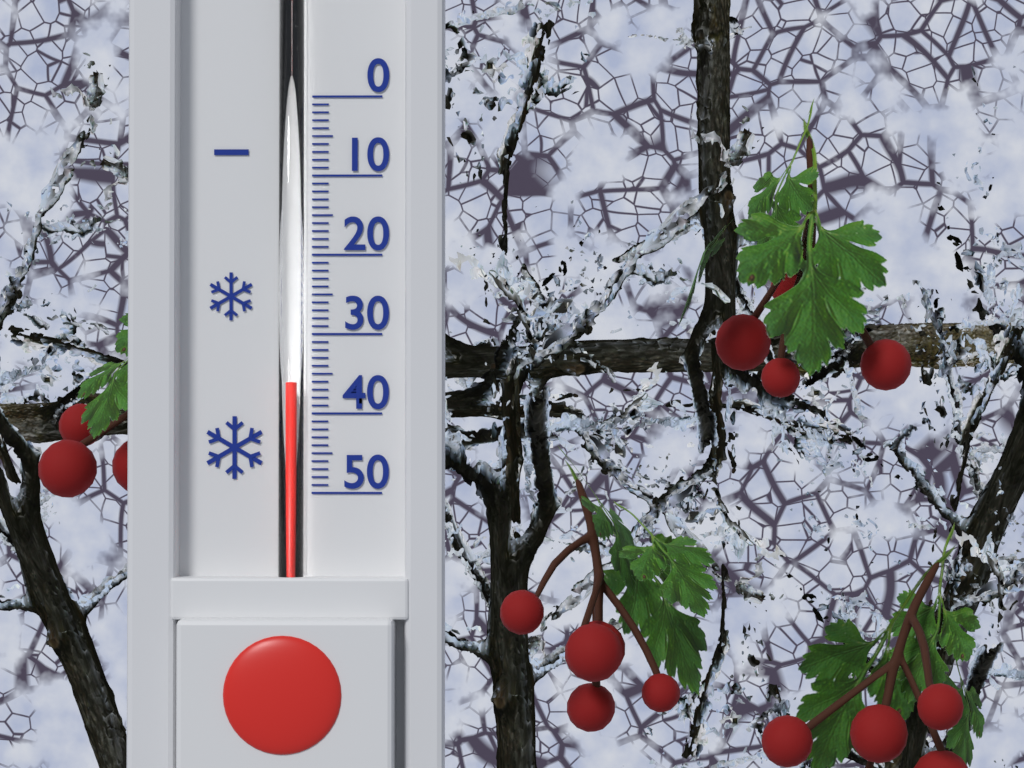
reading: 36 (no unit)
